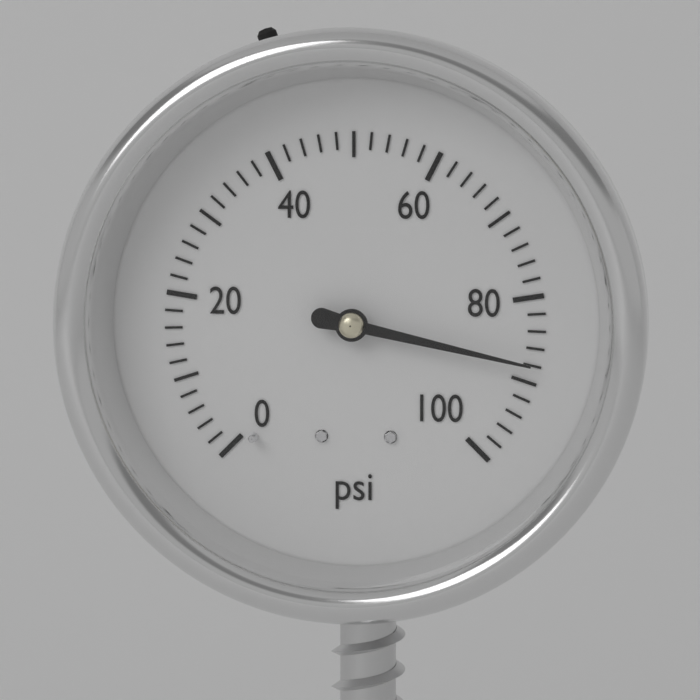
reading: 88 psi
